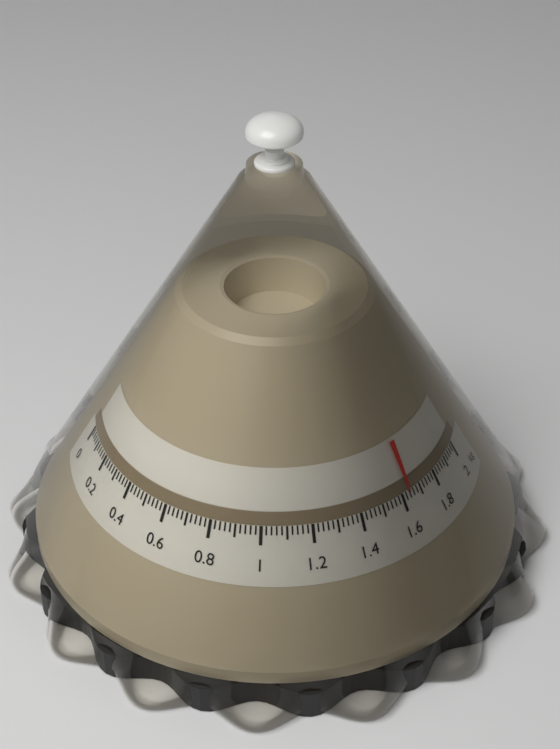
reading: 1.64 kg
